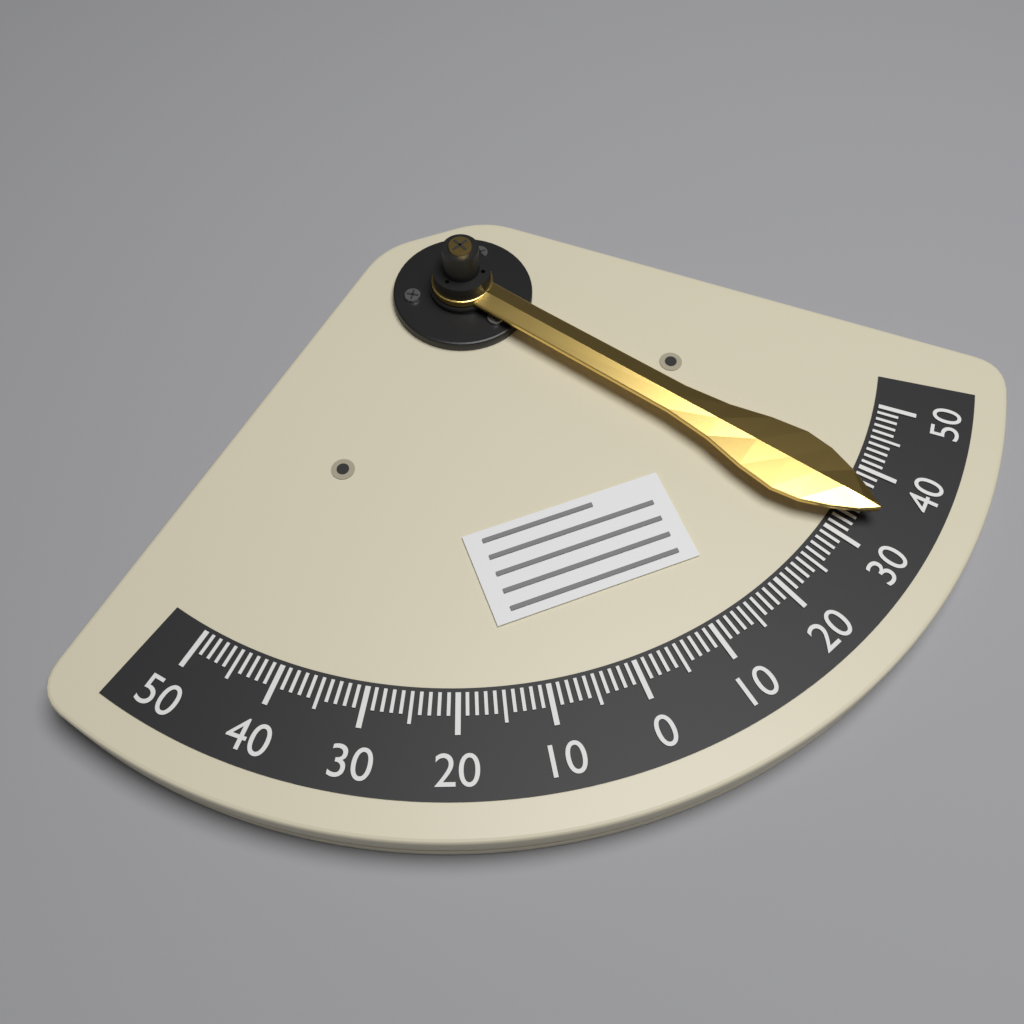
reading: -34 (no unit)
